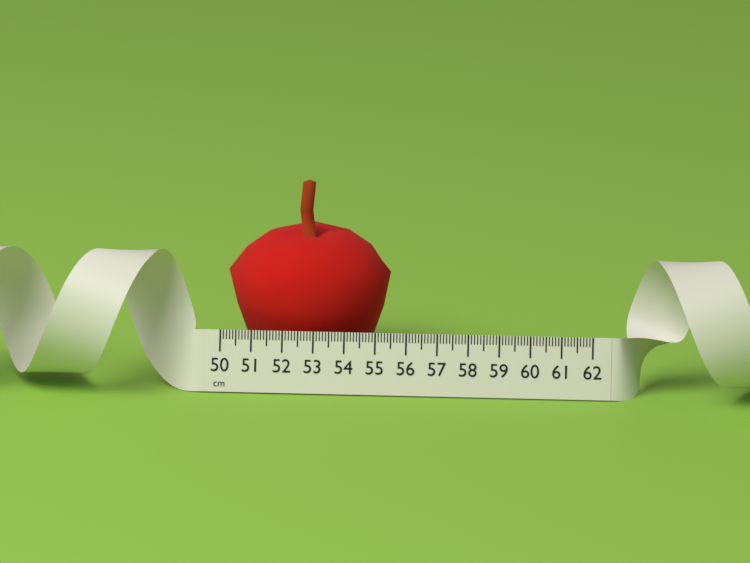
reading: 55.3 cm
